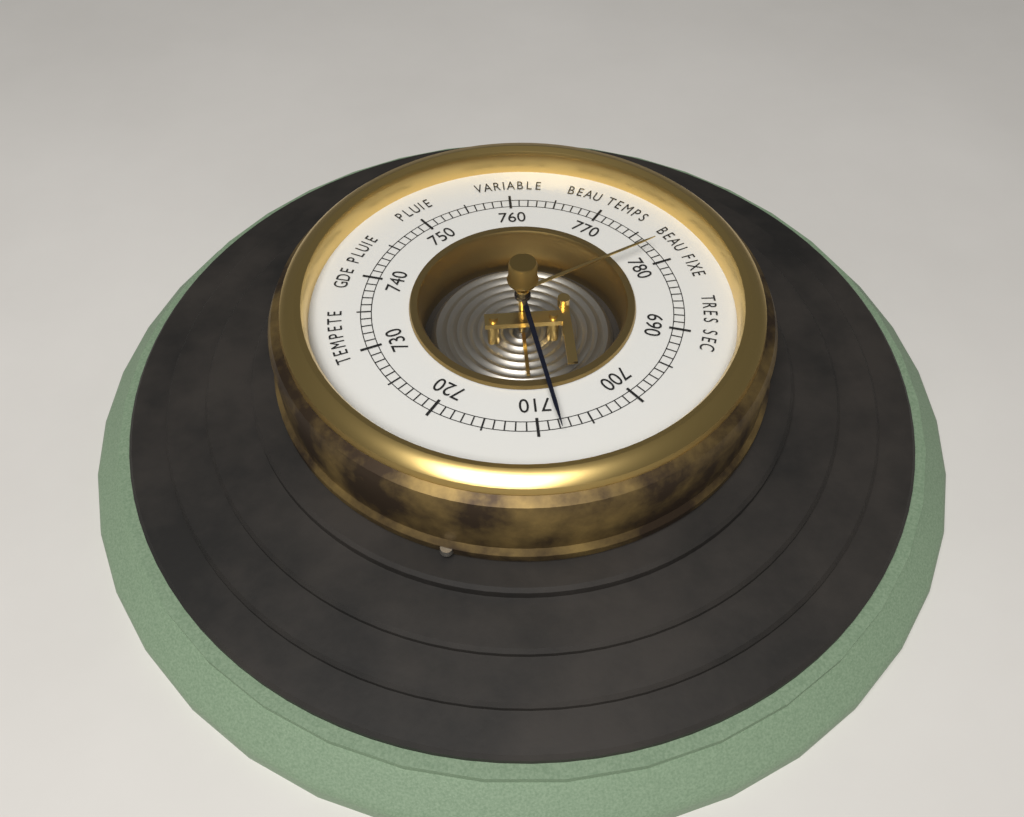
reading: 708 (no unit)
